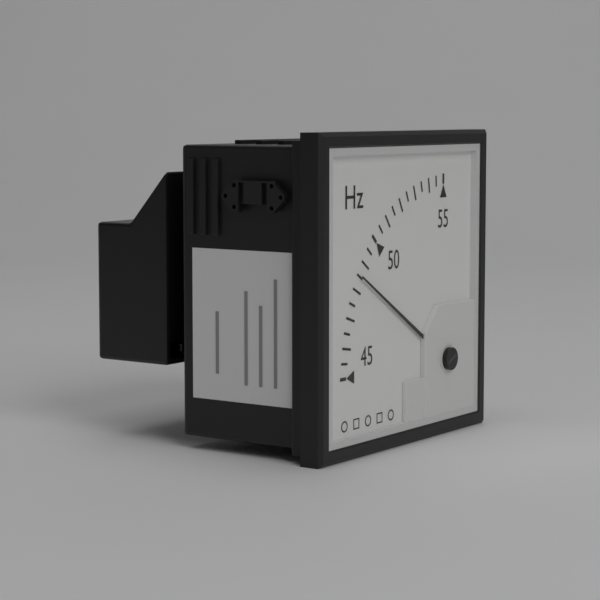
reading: 48.5 Hz
